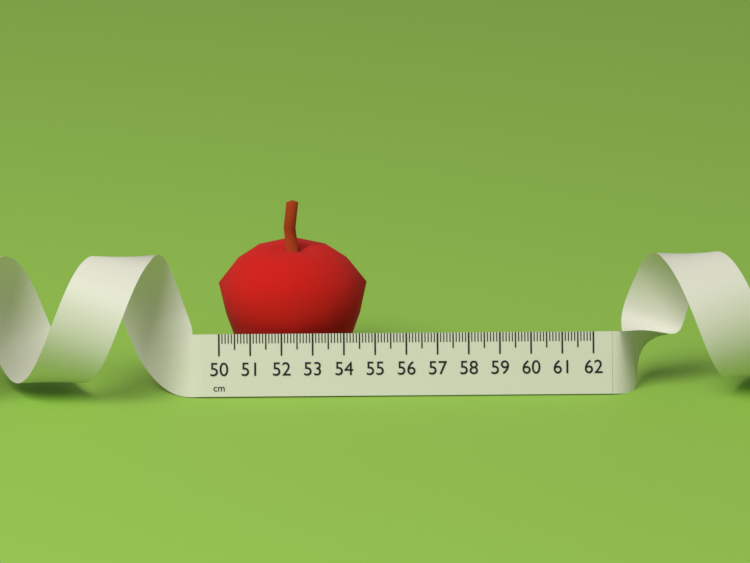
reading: 54.8 cm
